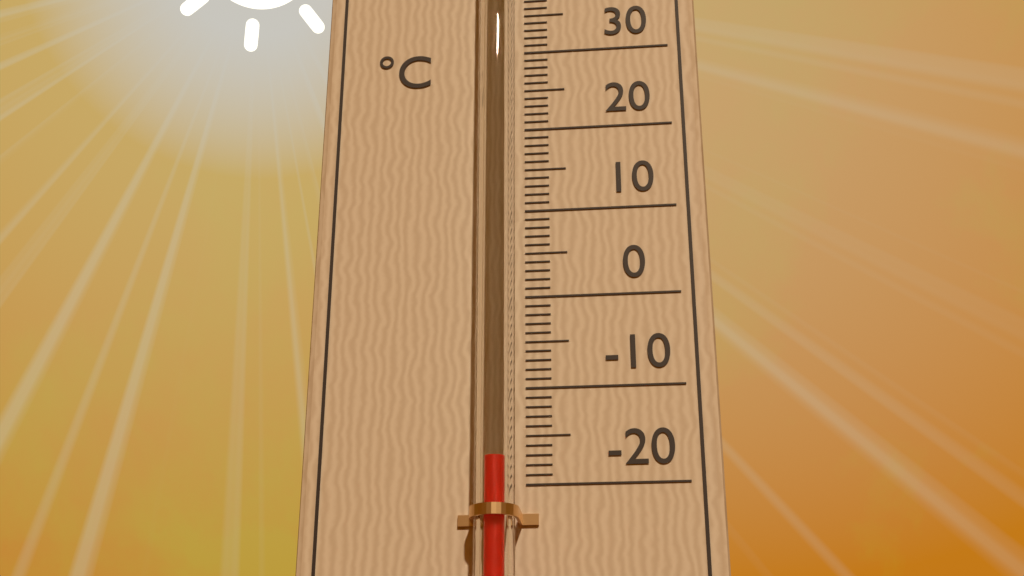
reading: -18 °C
